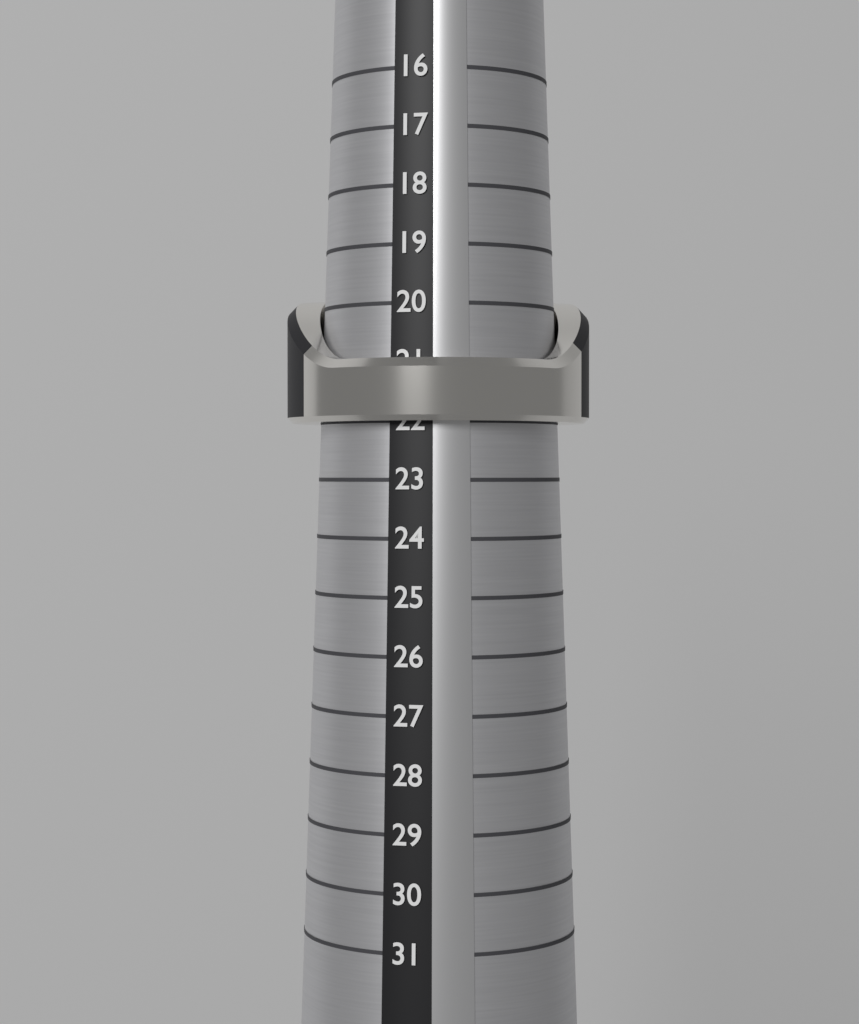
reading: 22 (no unit)
